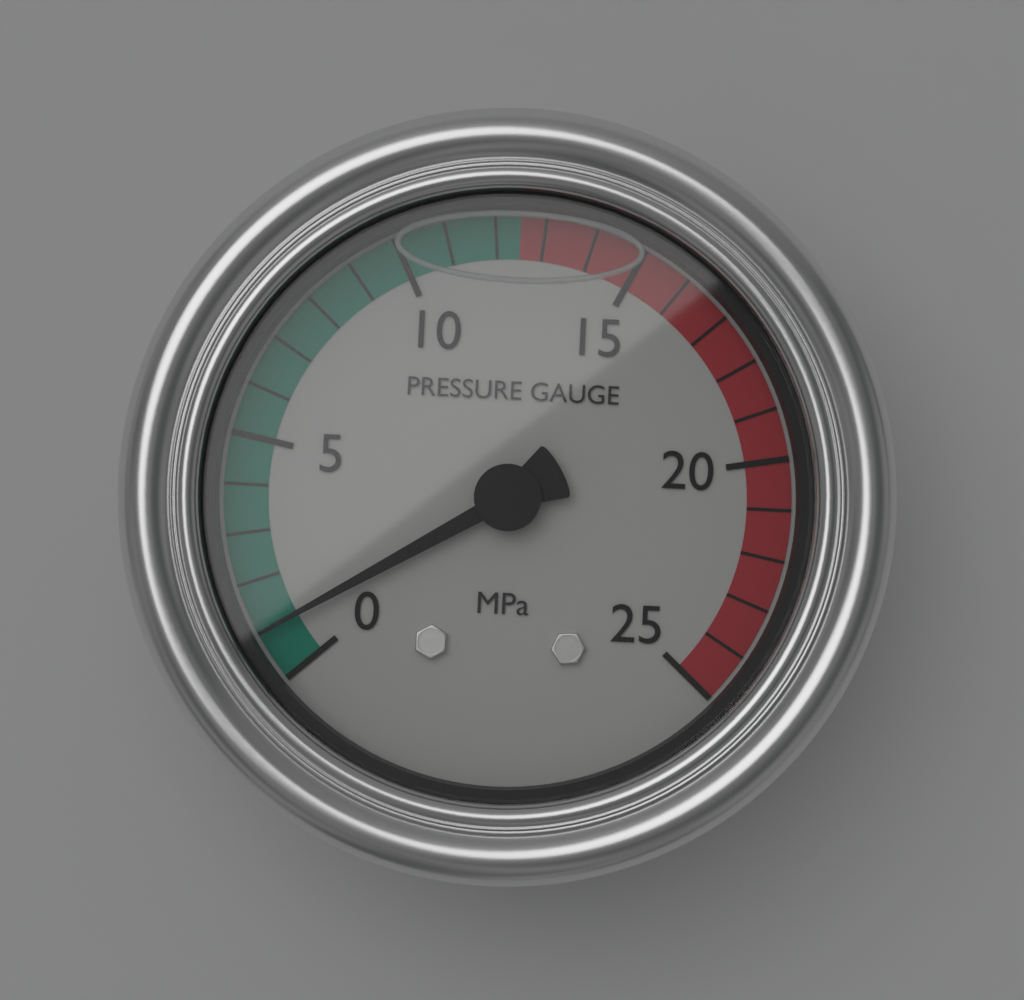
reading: 1 MPa
